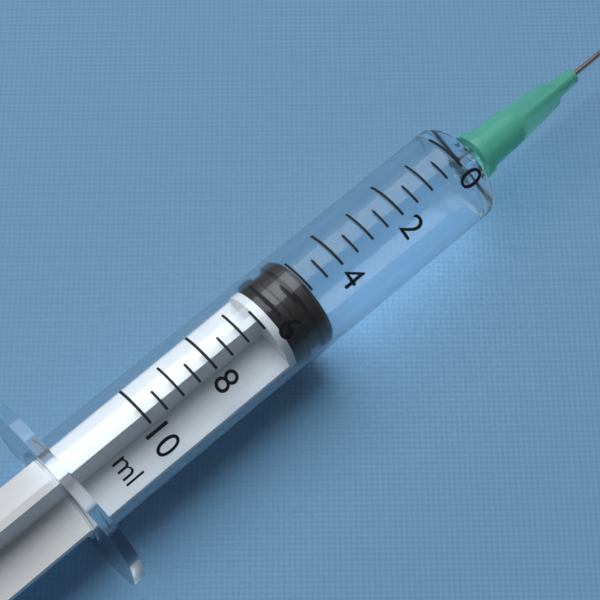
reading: 5.0 ml
